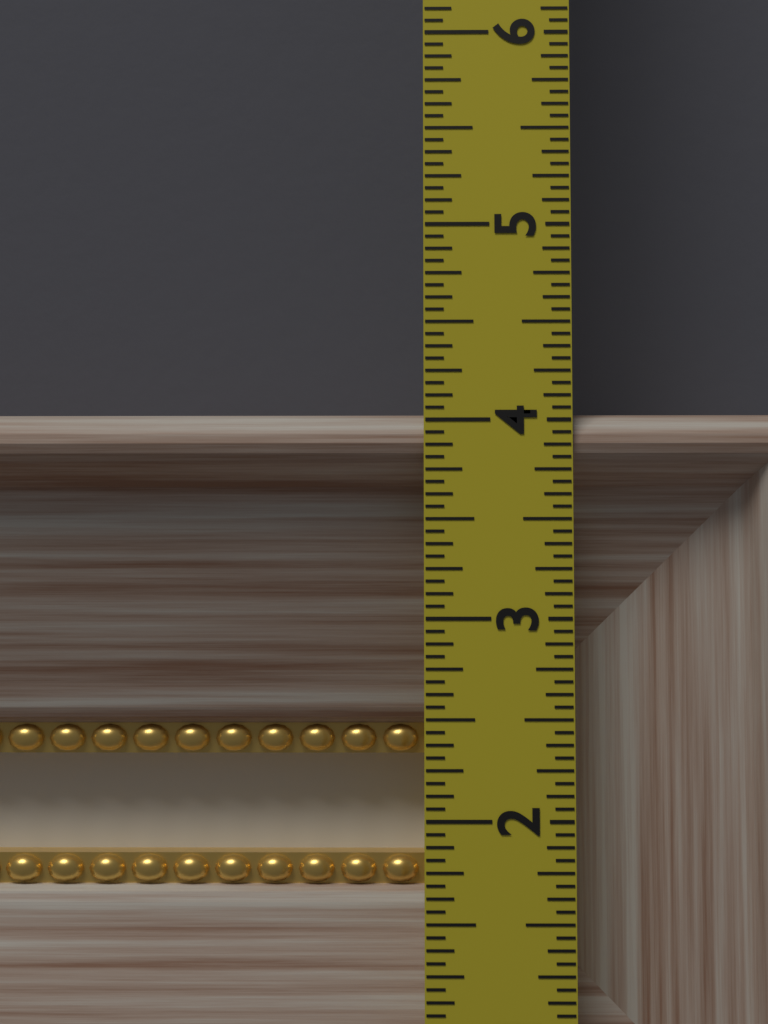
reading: 4.0625 in
